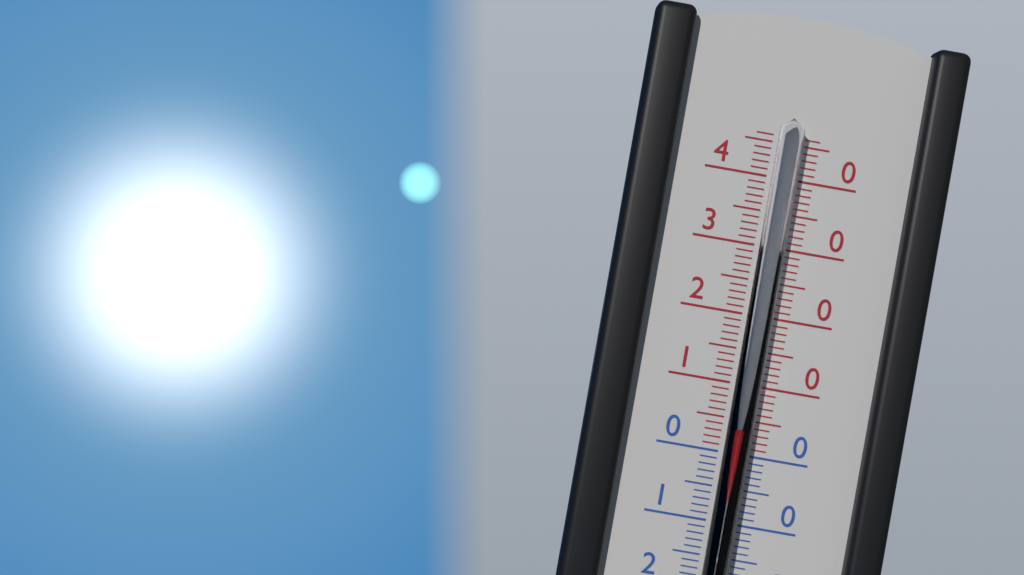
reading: 4 °C
